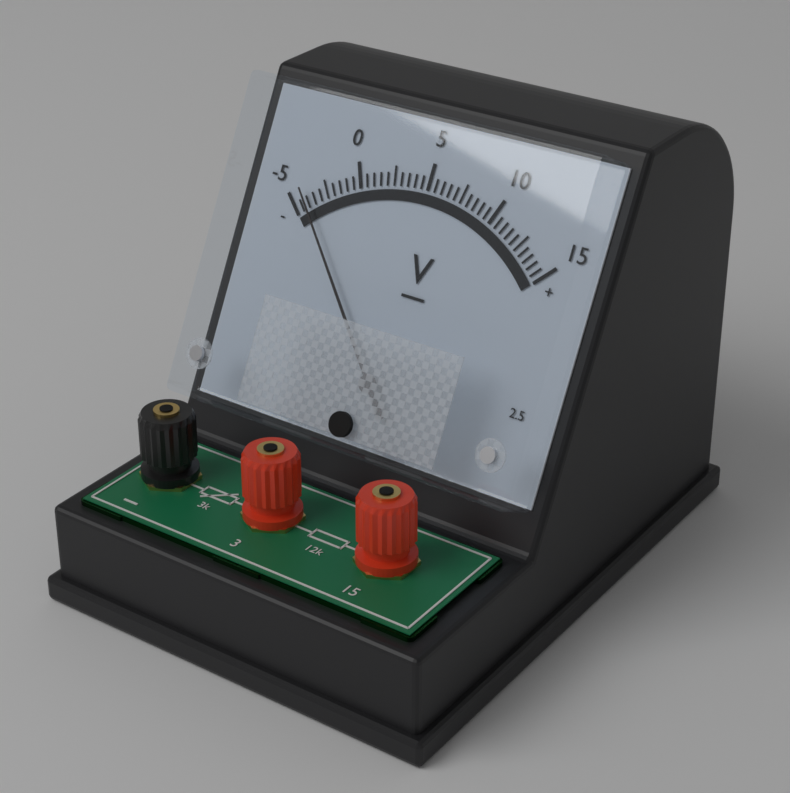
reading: -4.0 V
